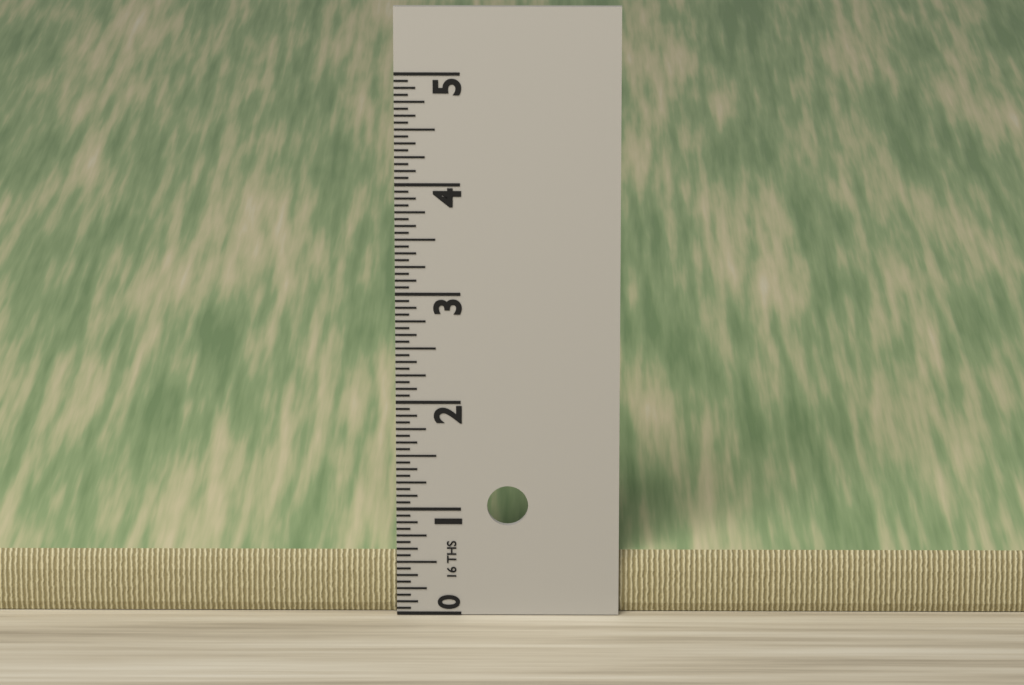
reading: 0.5625 in
